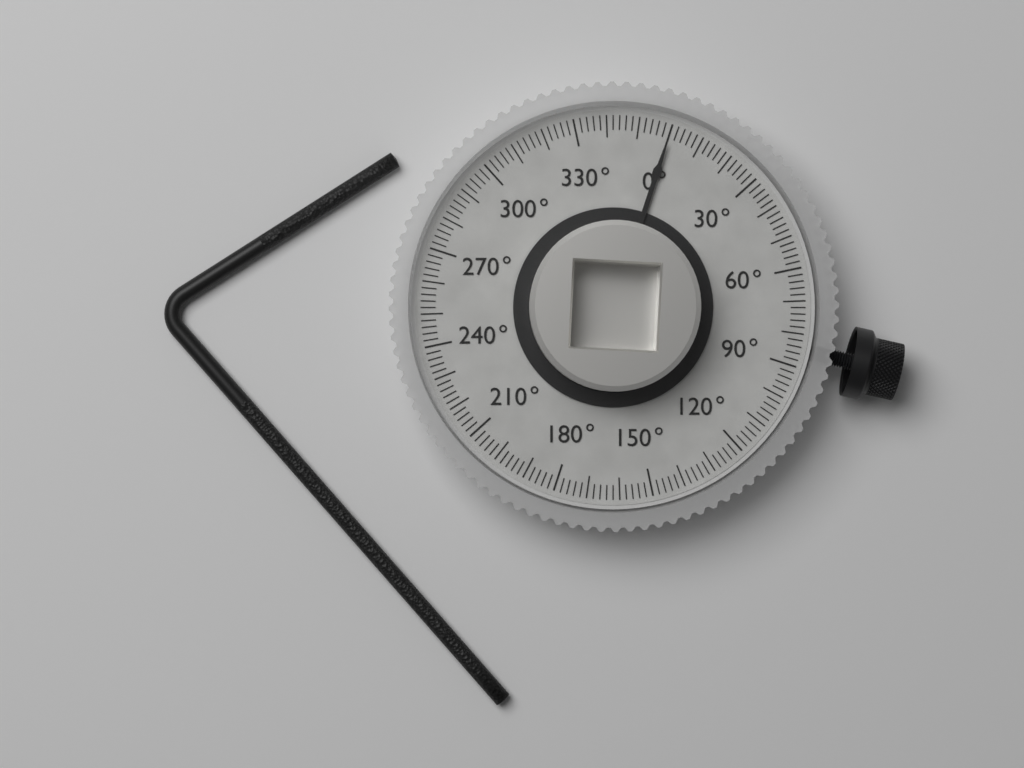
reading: 0 °
